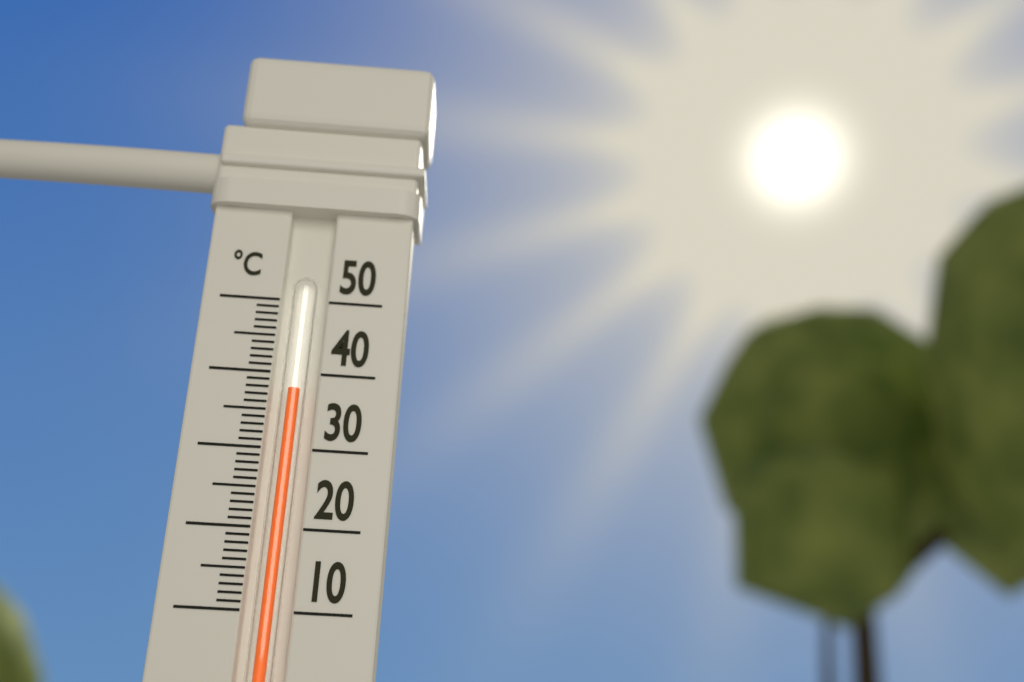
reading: 38 °C
